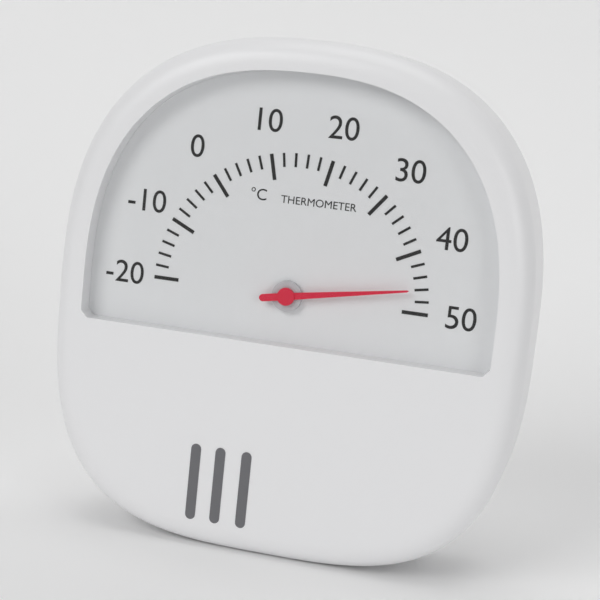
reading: 46 °C
